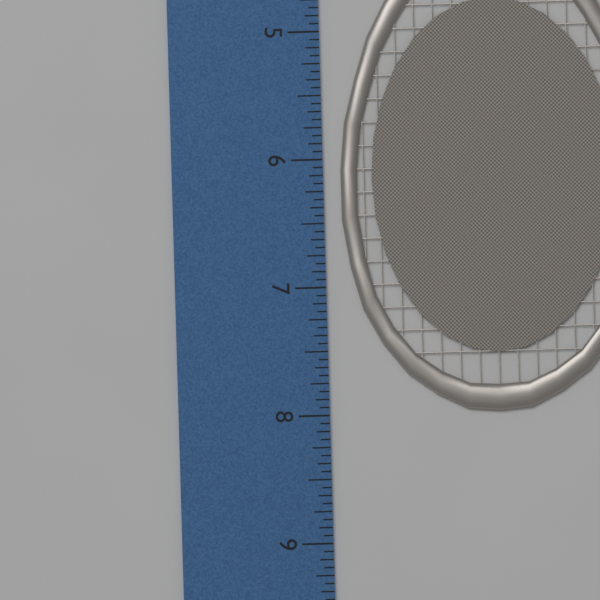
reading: 8.0000 inch
